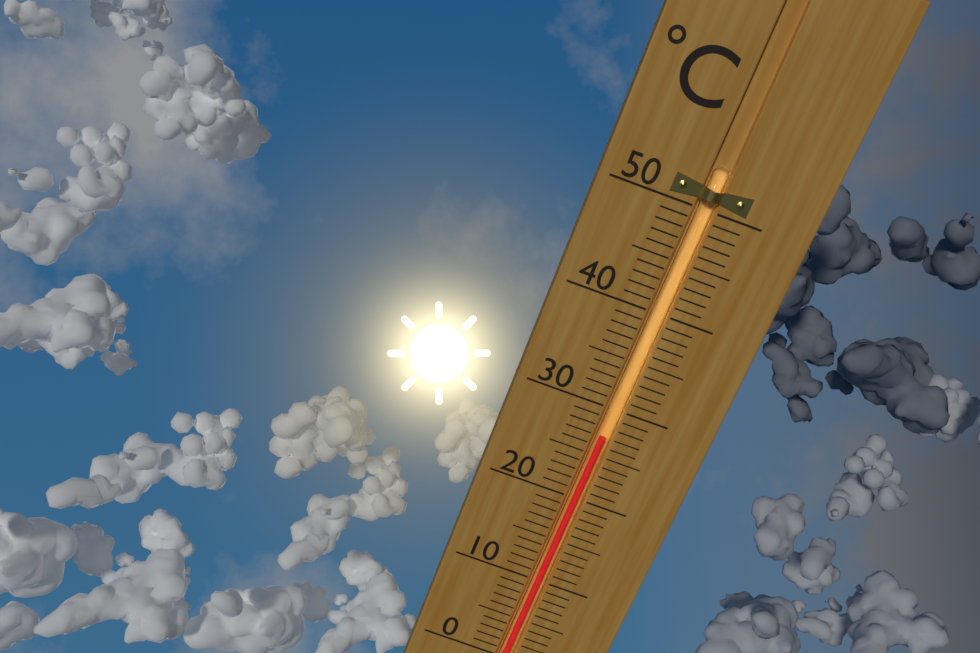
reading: 27 °C
